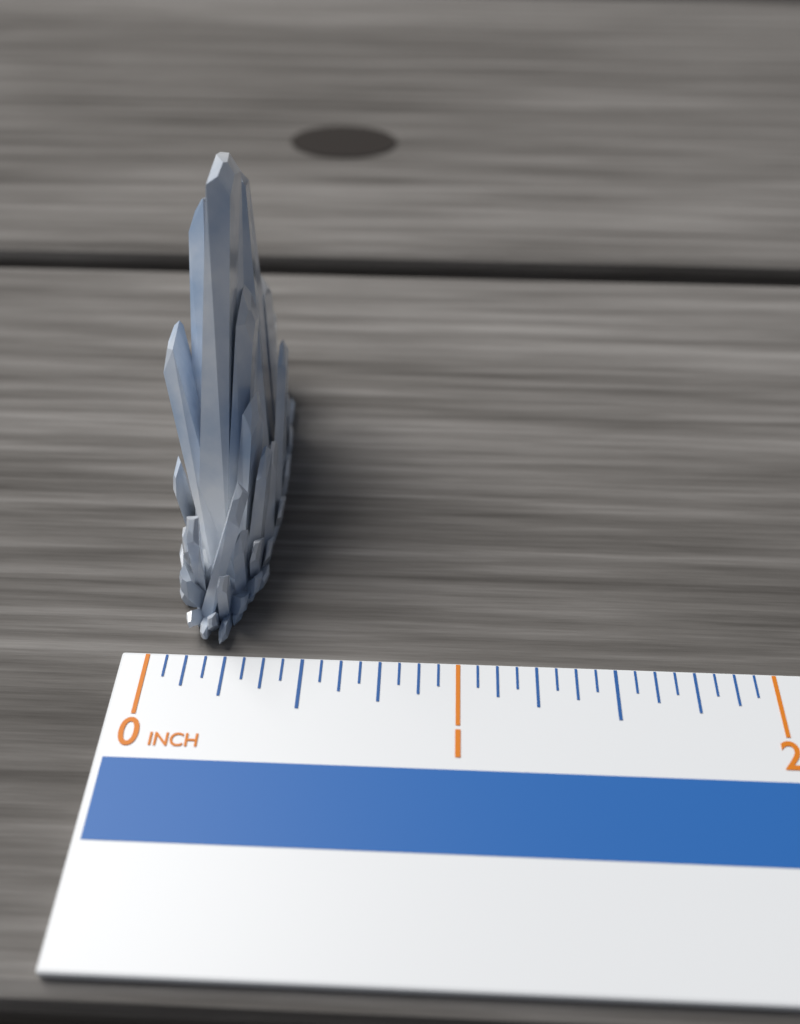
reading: 0.3750 in
